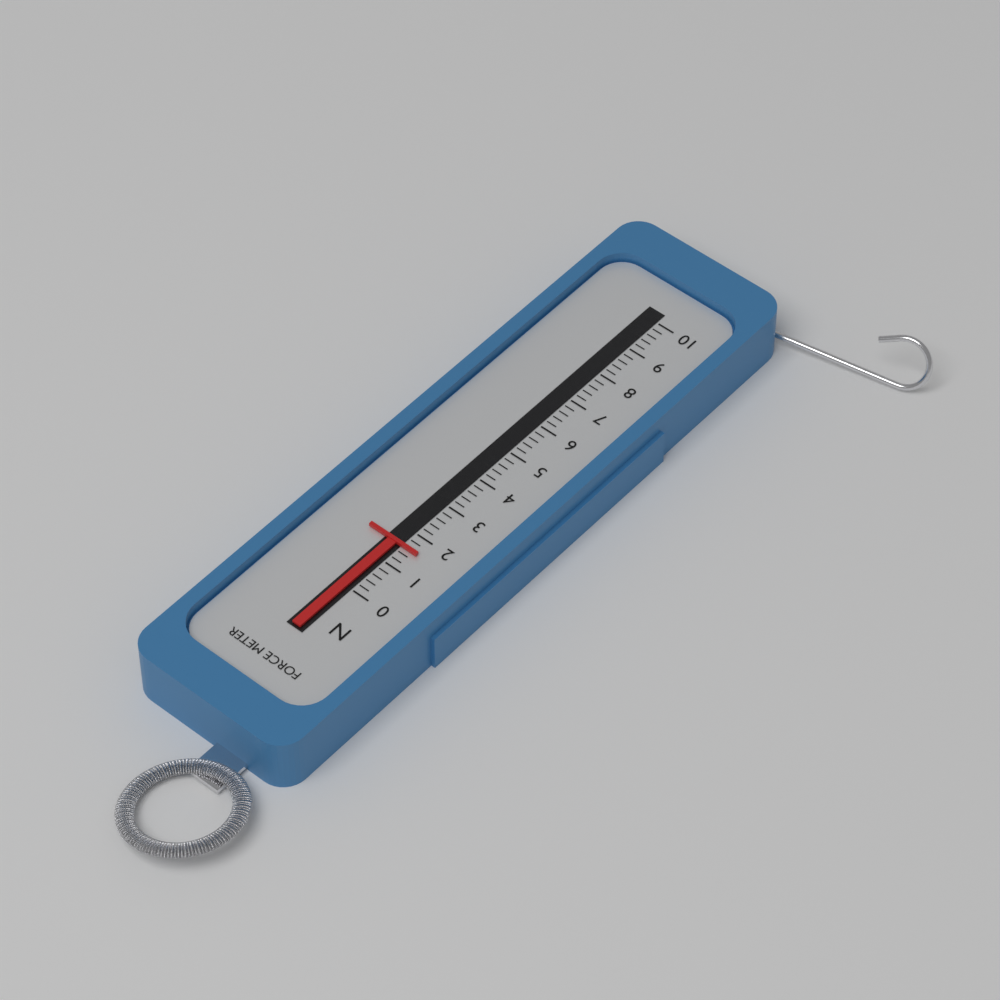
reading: 1.6 N
